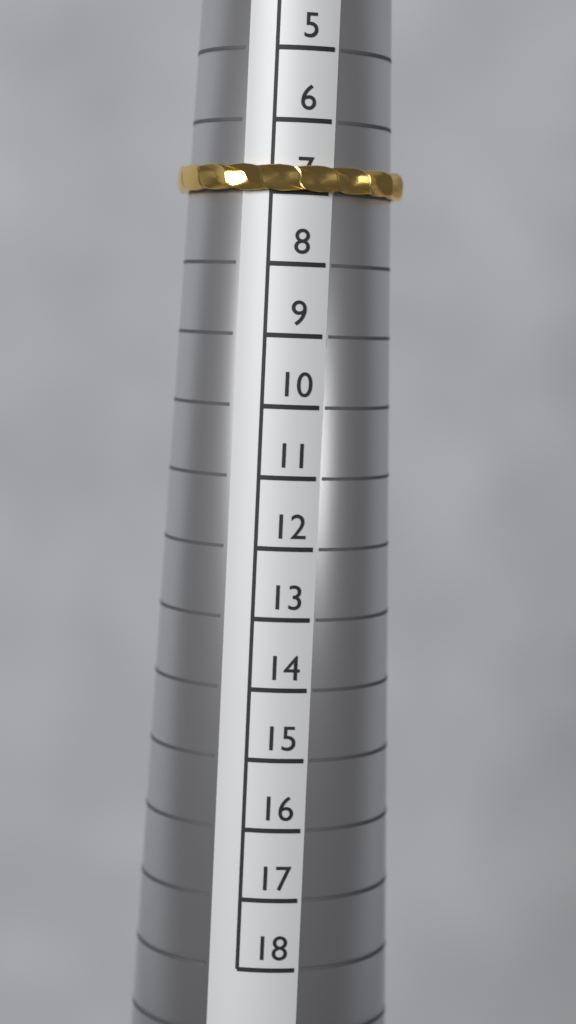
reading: 7 (no unit)
